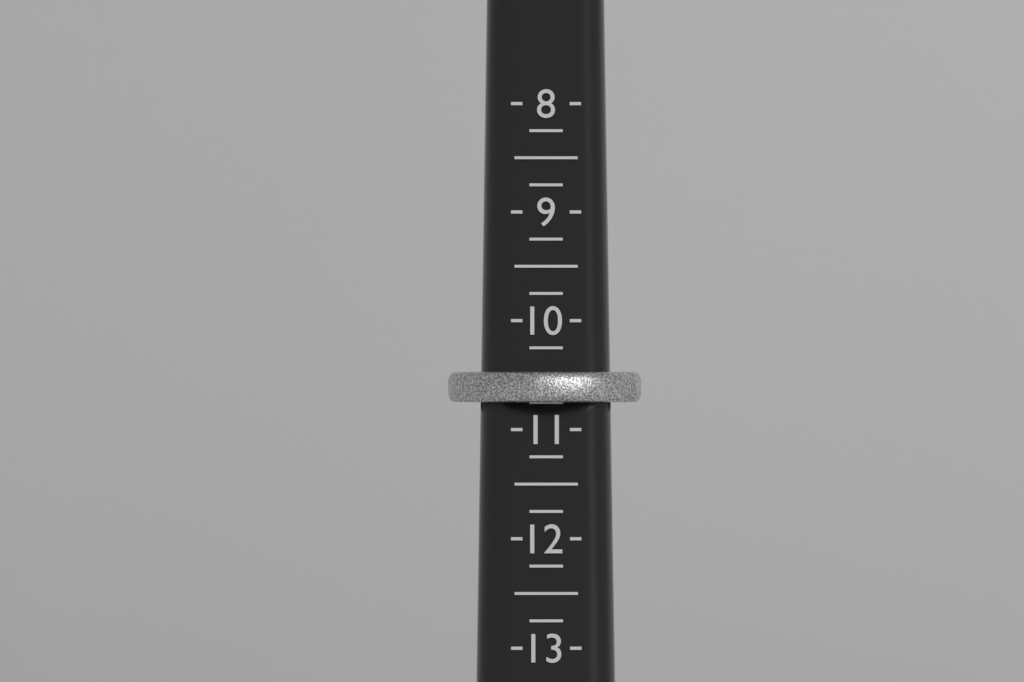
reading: 10.75 (no unit)
